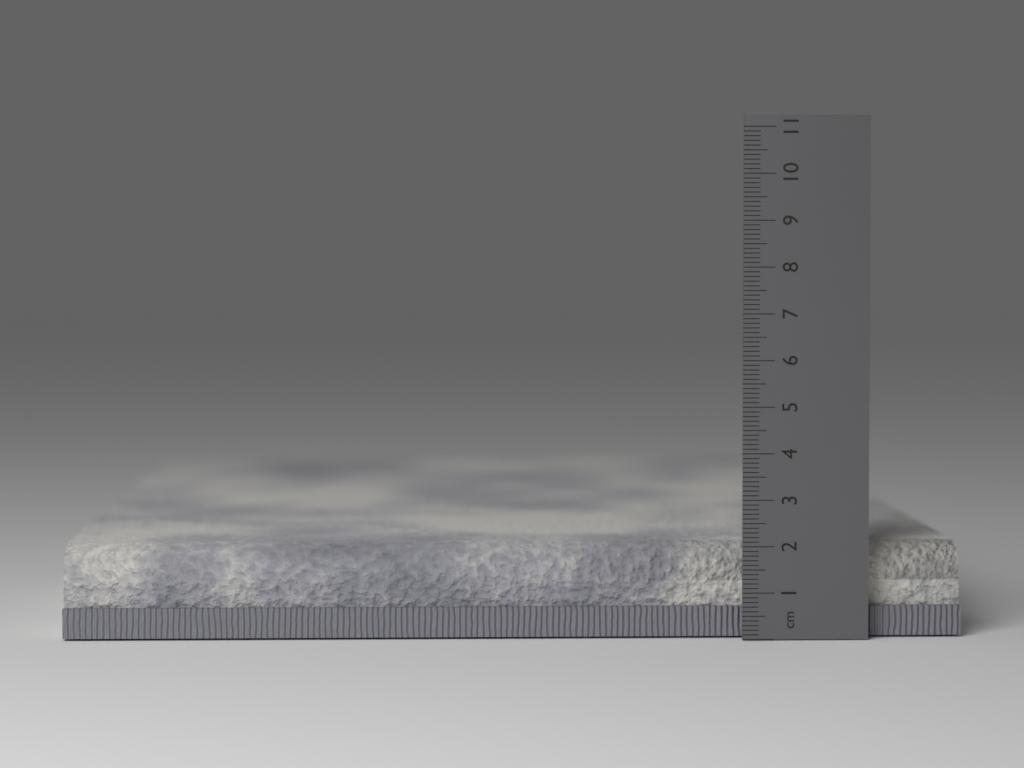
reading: 2.0 cm
